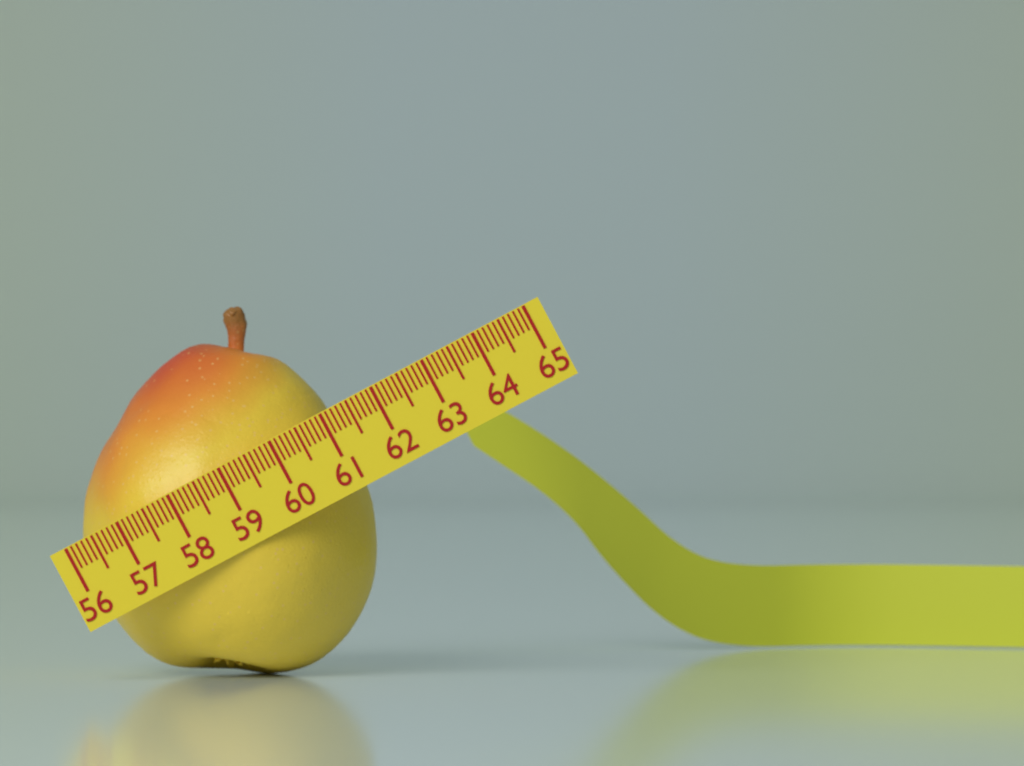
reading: 61.1 (no unit)
